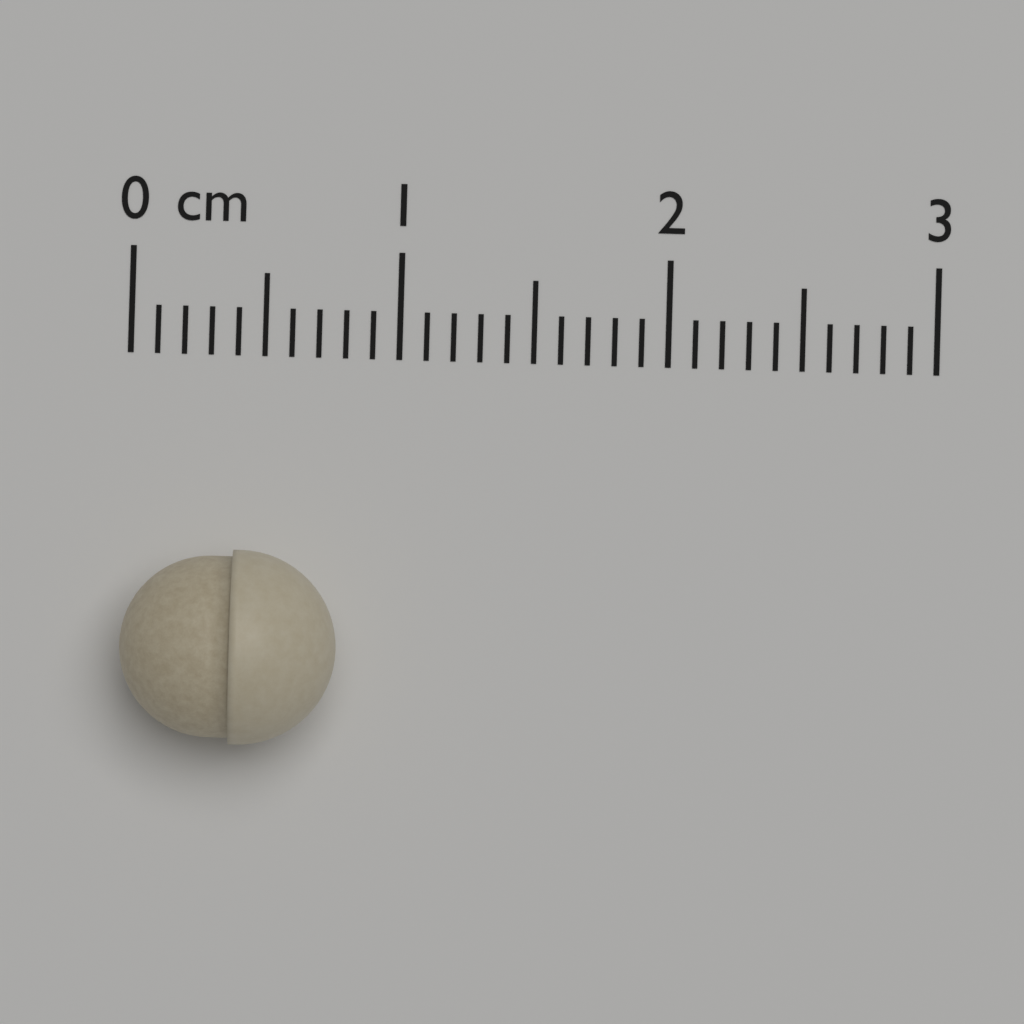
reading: 0.8 cm
